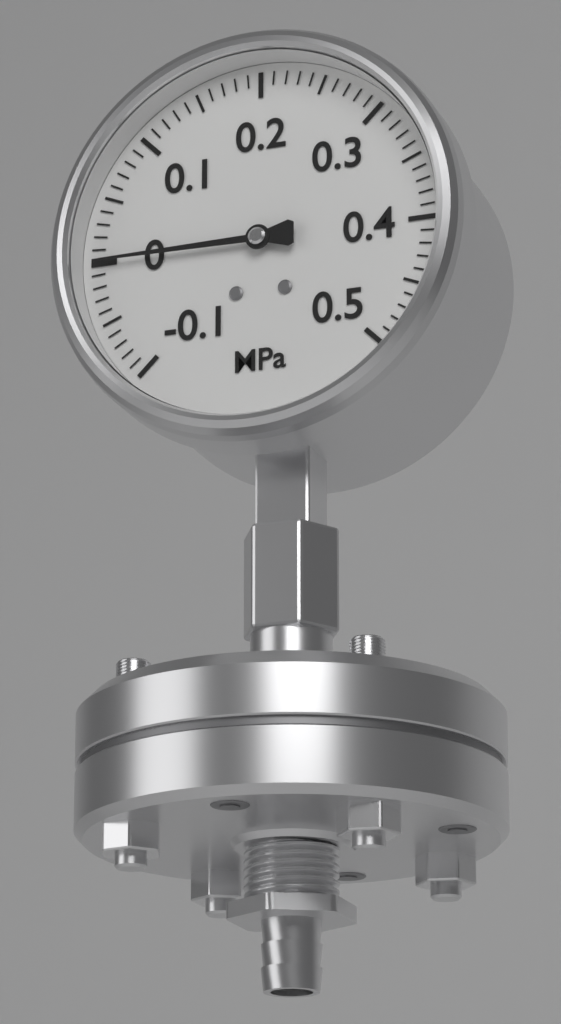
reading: 0.00 MPa
